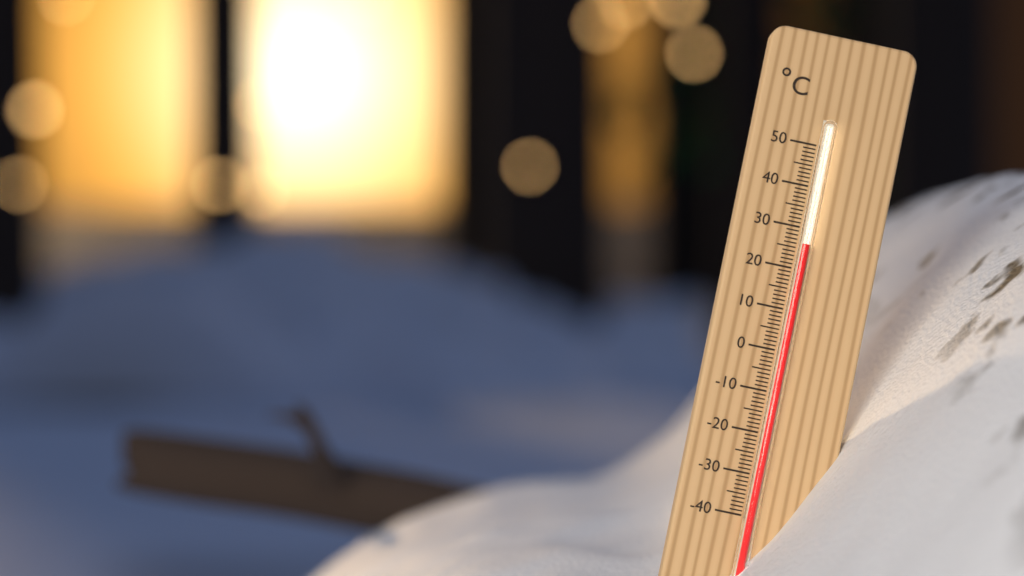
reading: 26 °C
